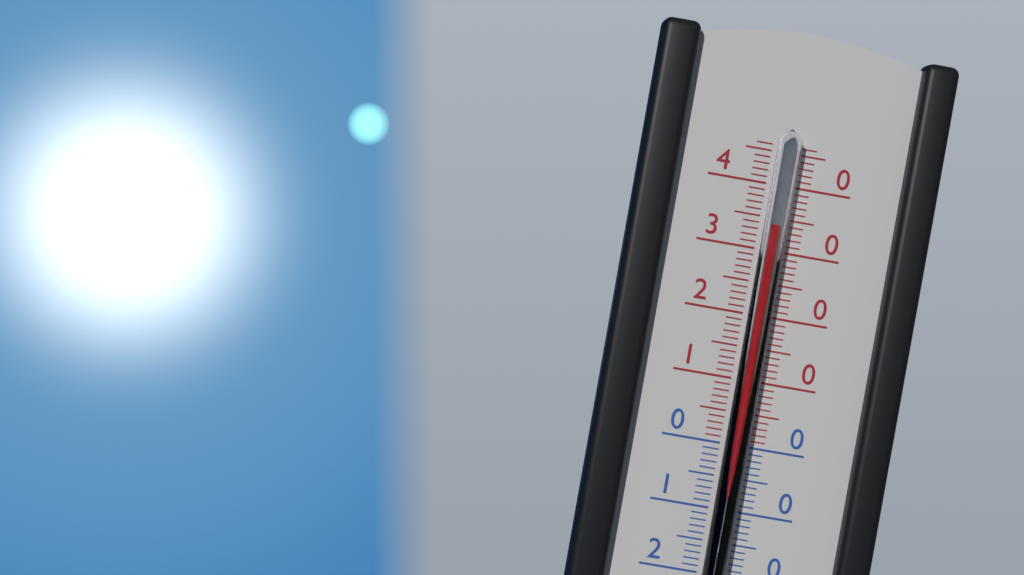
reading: 34 °C
